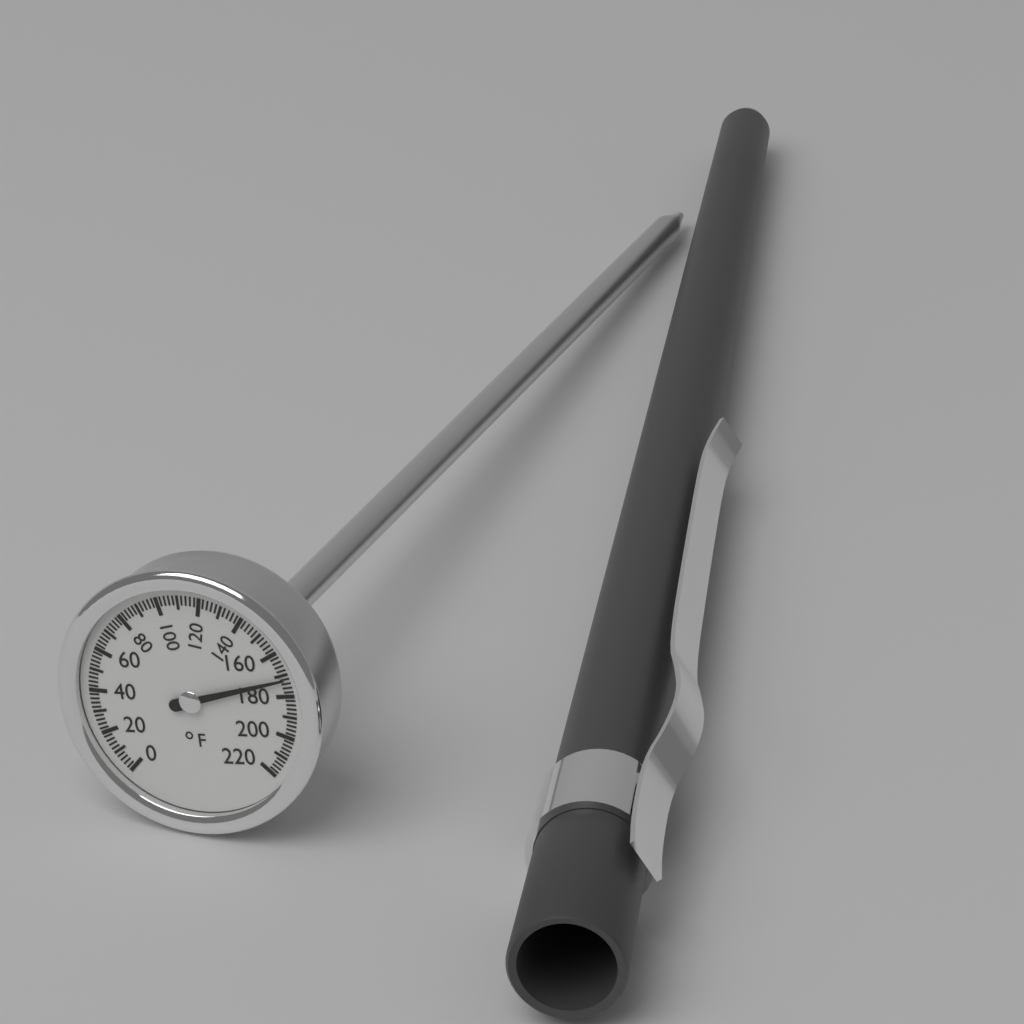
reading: 172 °F
